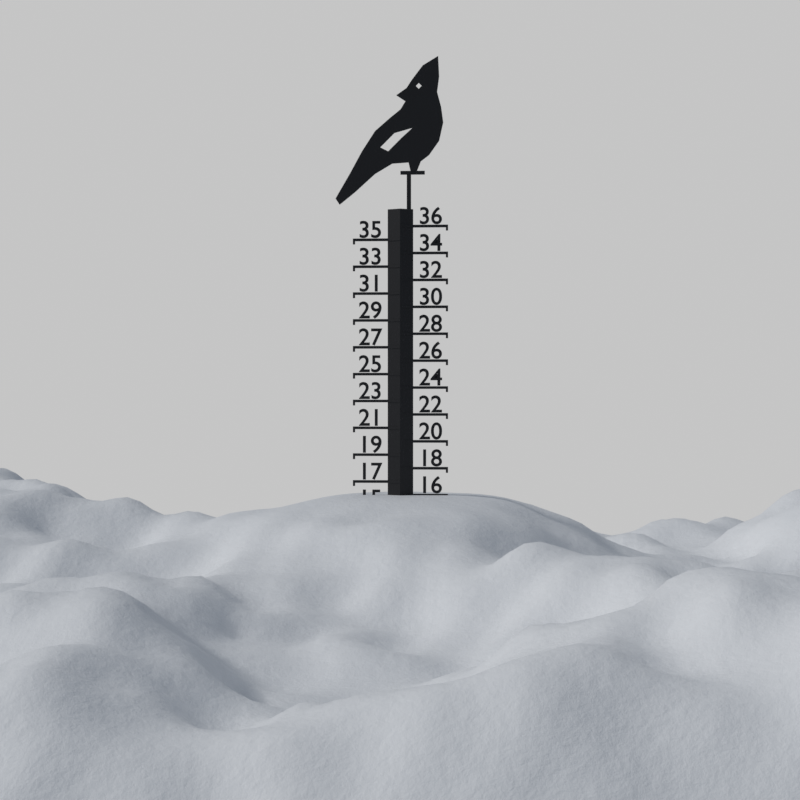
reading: 16 (no unit)
